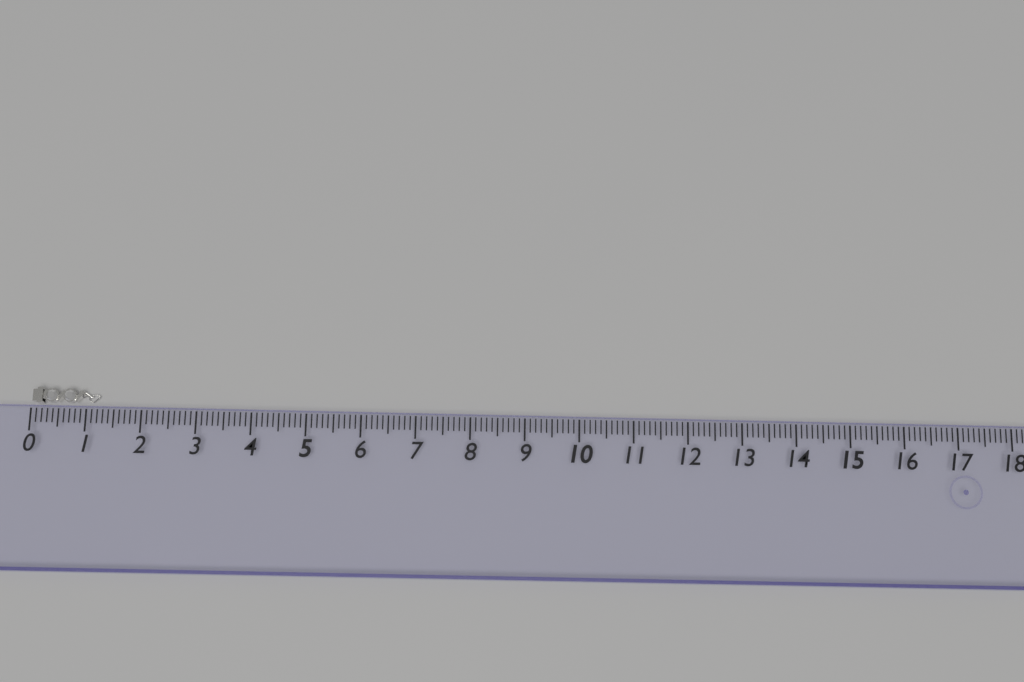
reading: 1.2 (no unit)
